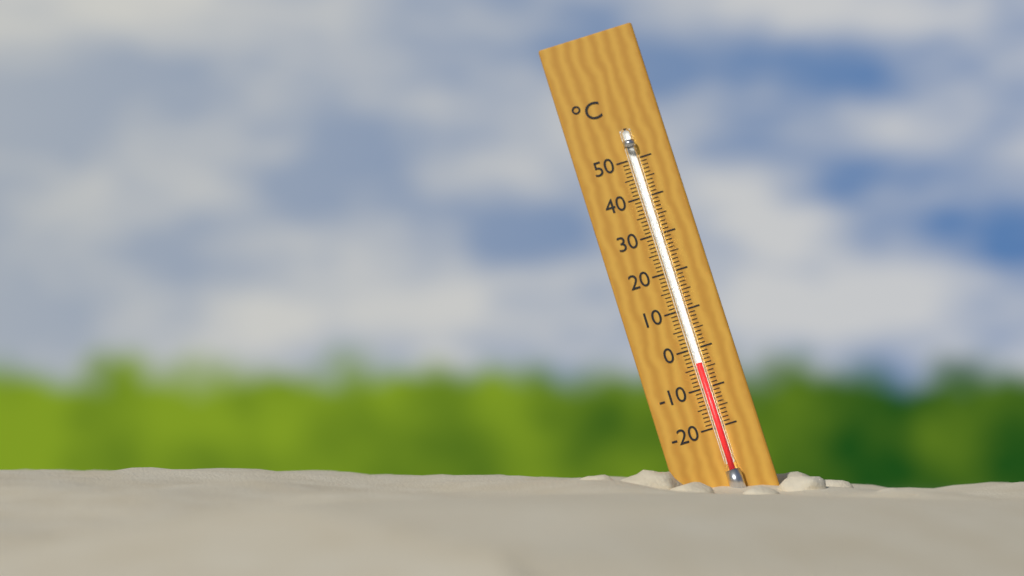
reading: -4 °C
